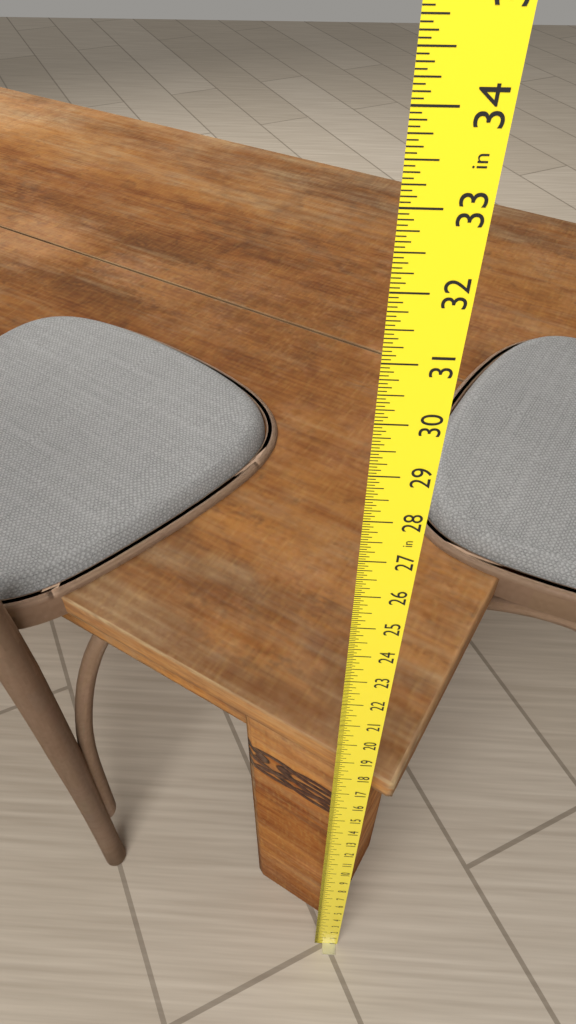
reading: 17.4375 in
